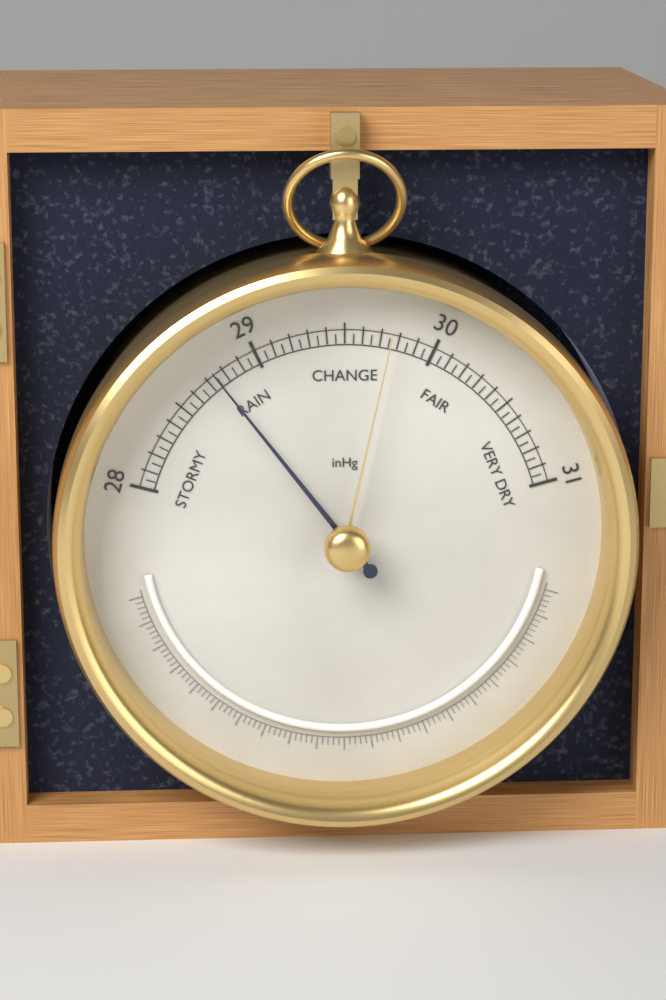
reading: 28.75 inHg
